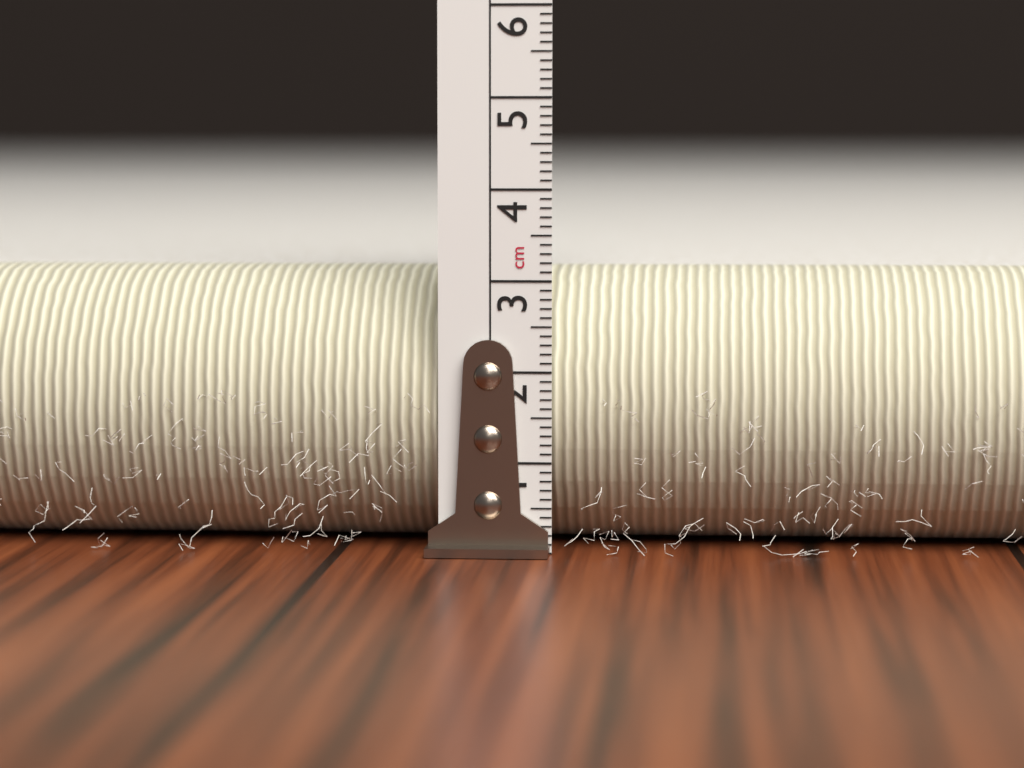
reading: 3.1 cm
